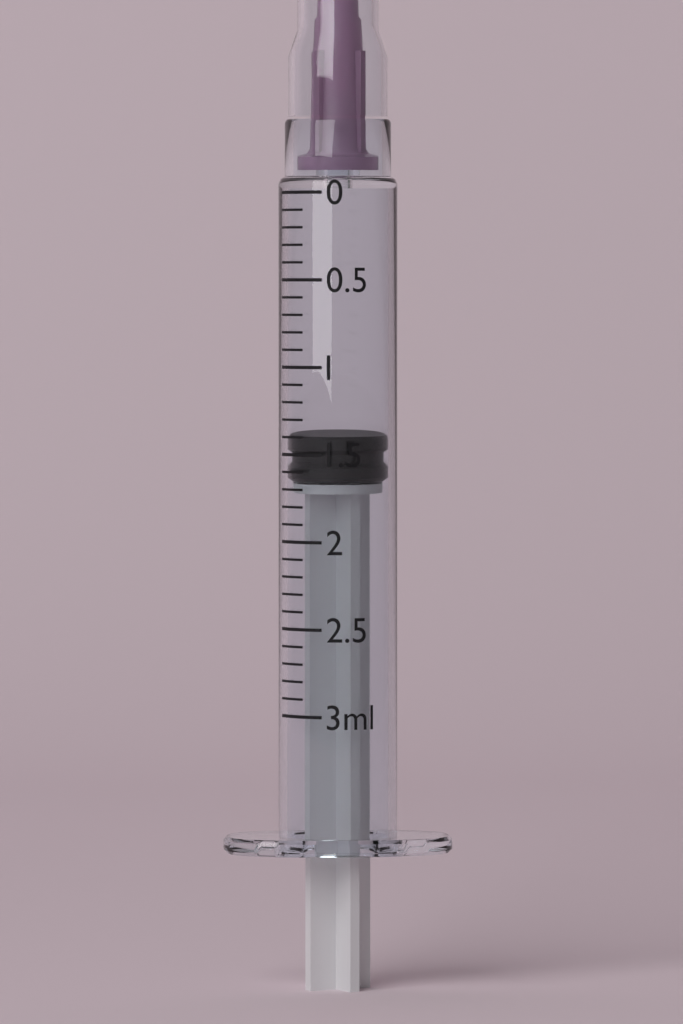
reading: 1.4 ml
